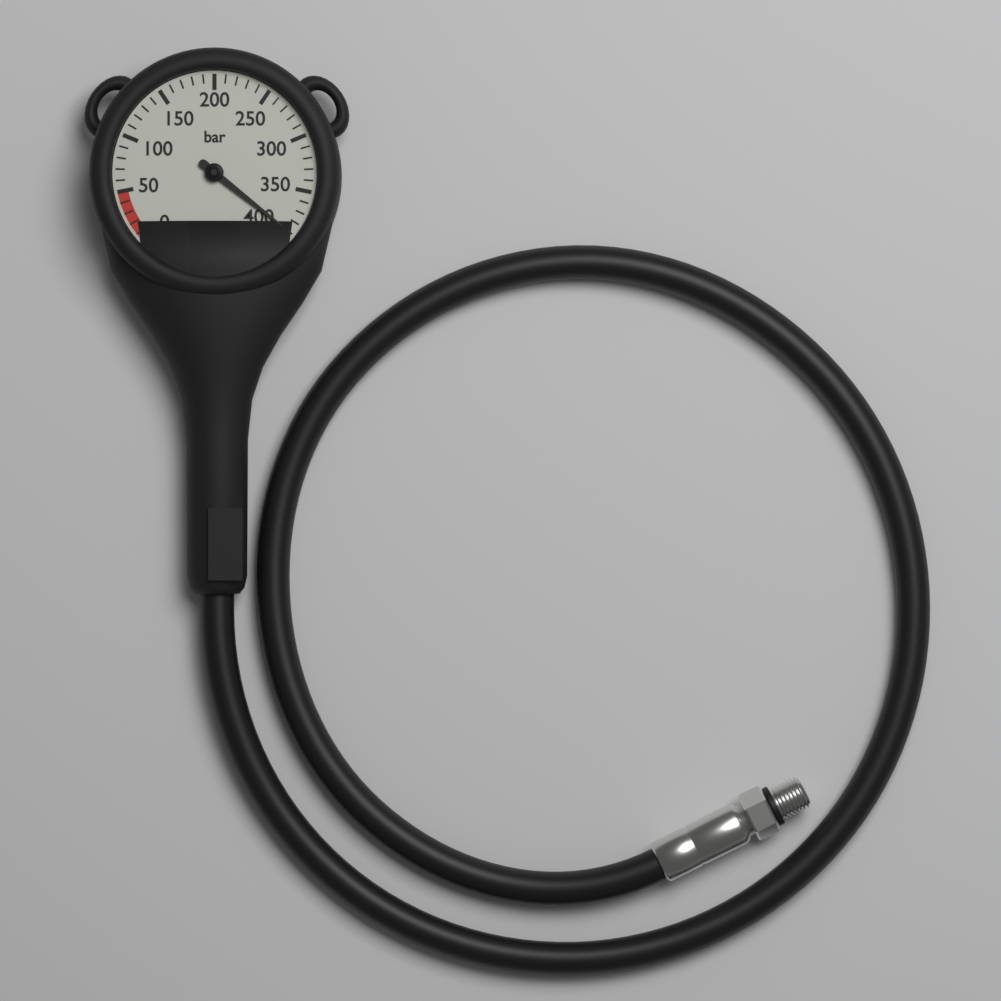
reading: 390 bar
